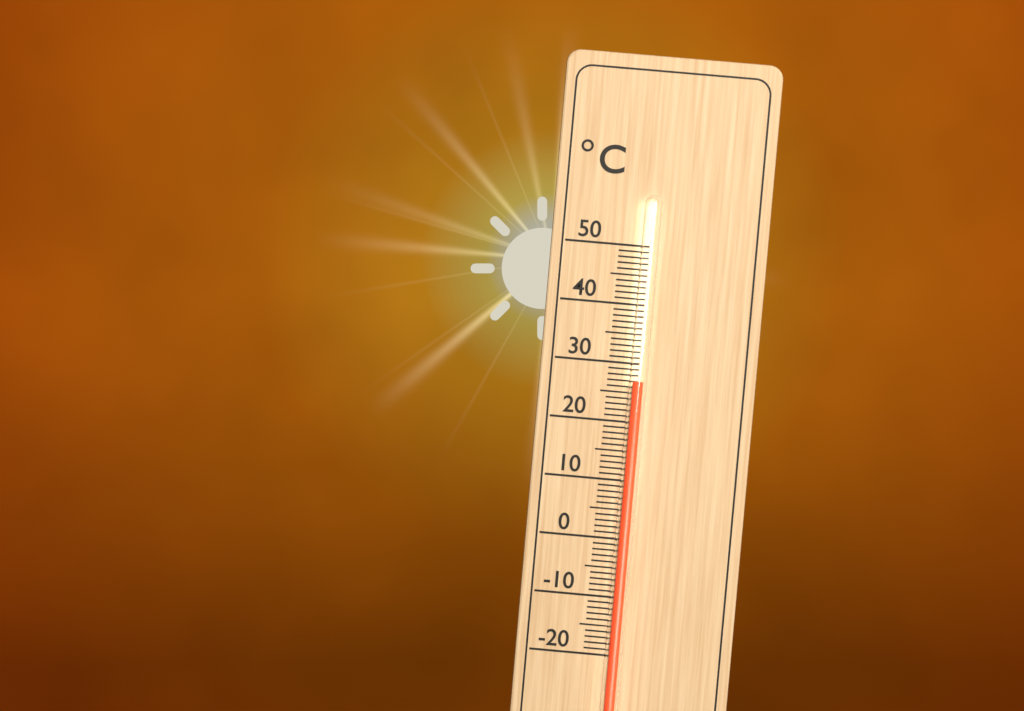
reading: 27 °C
